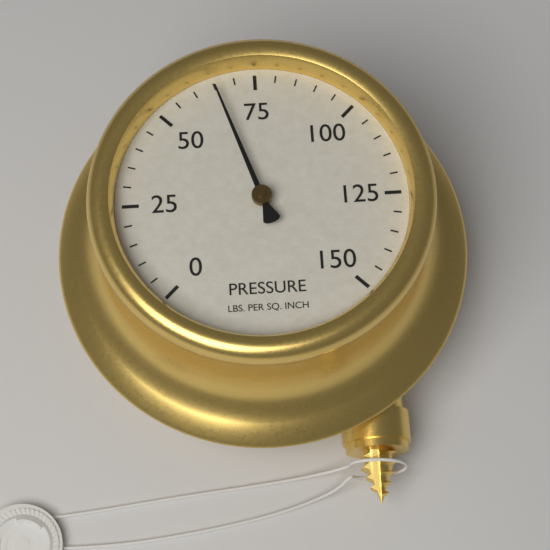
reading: 65 psi
